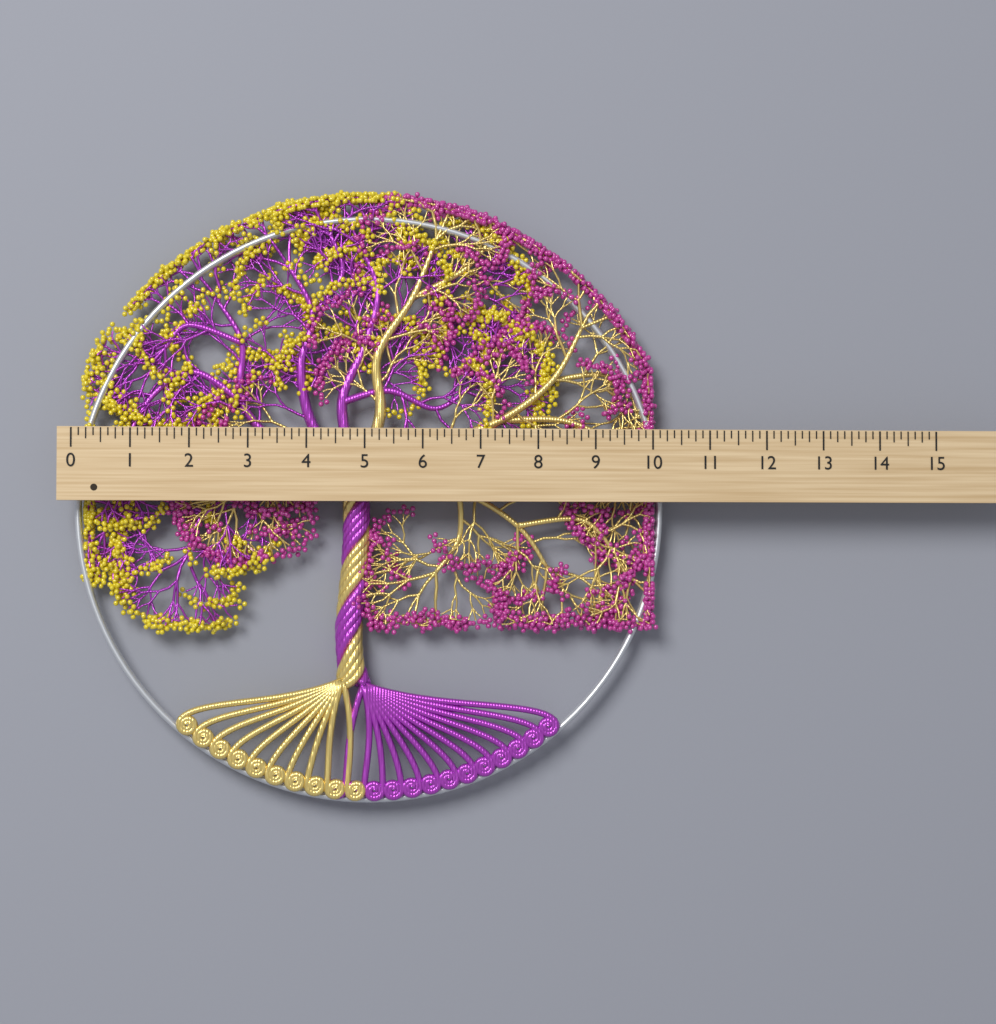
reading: 10.250 (no unit)
